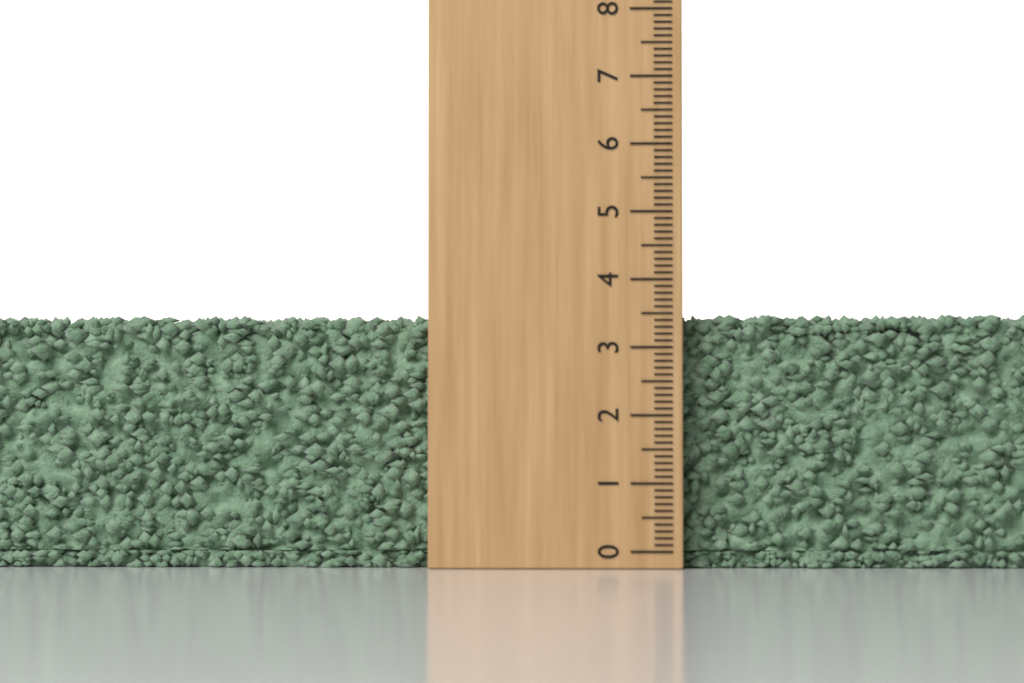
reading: 3.5 (no unit)
